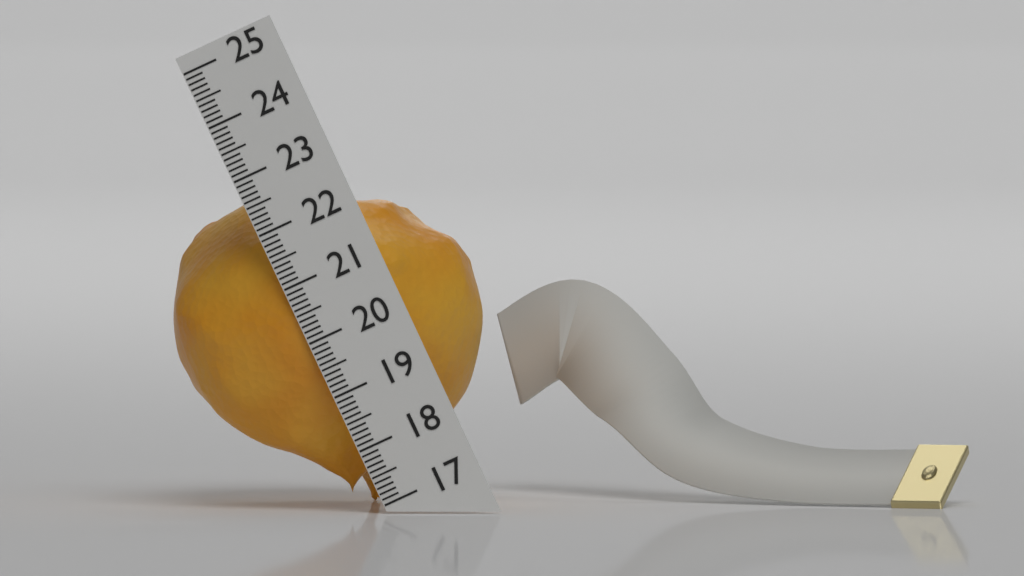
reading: 22.6 (no unit)
